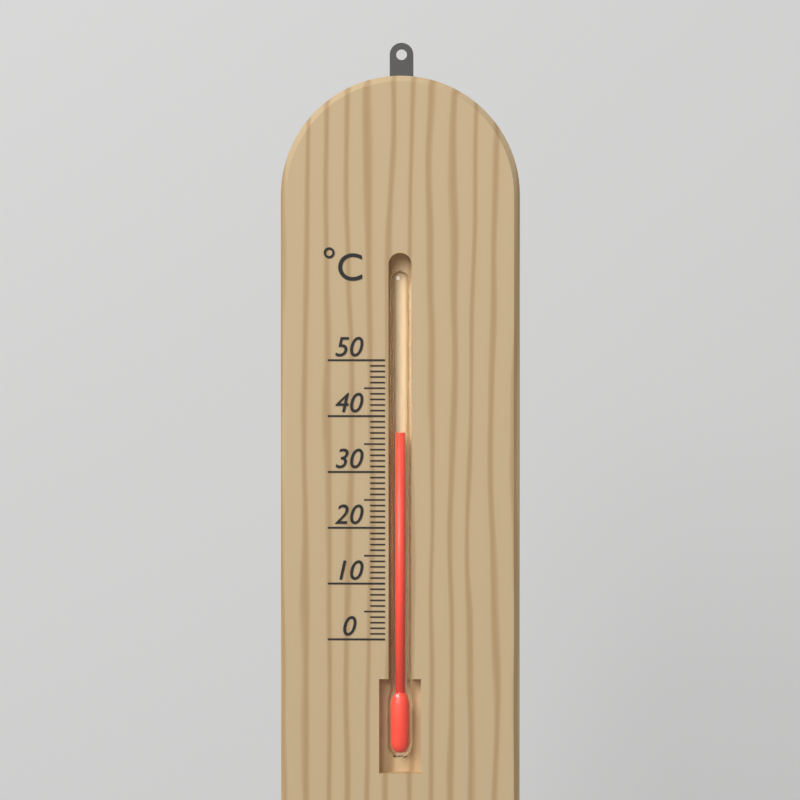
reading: 37 °C
